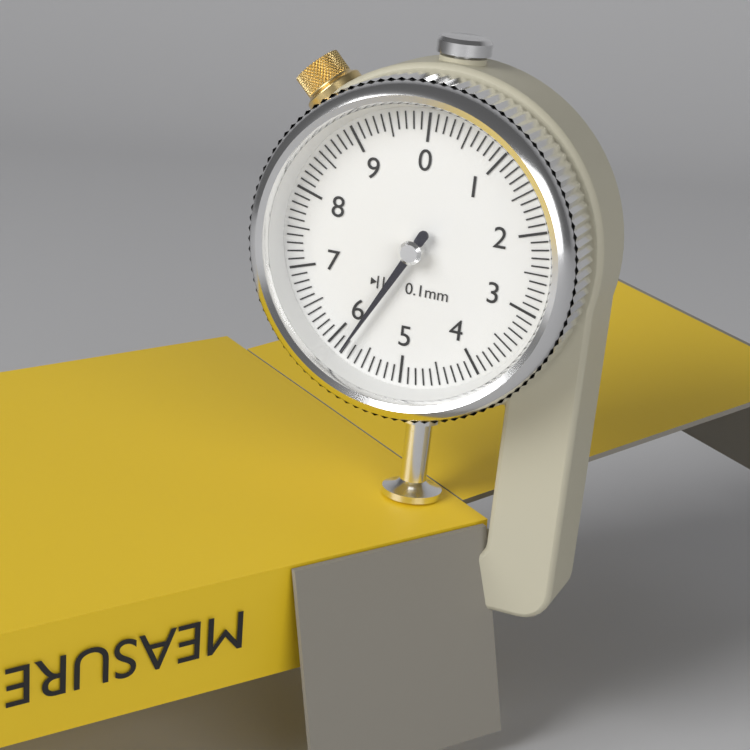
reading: 5.8 mm
